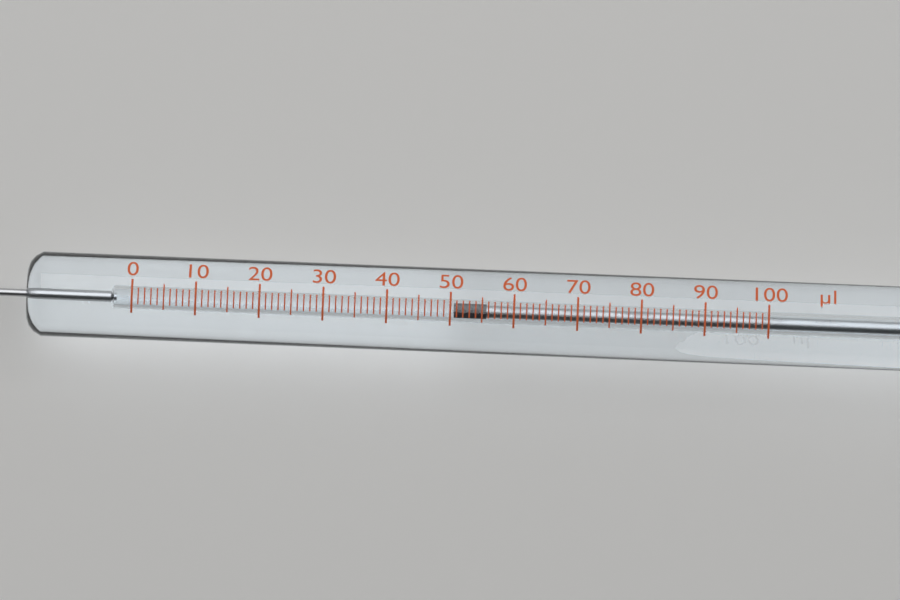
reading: 51 µl
